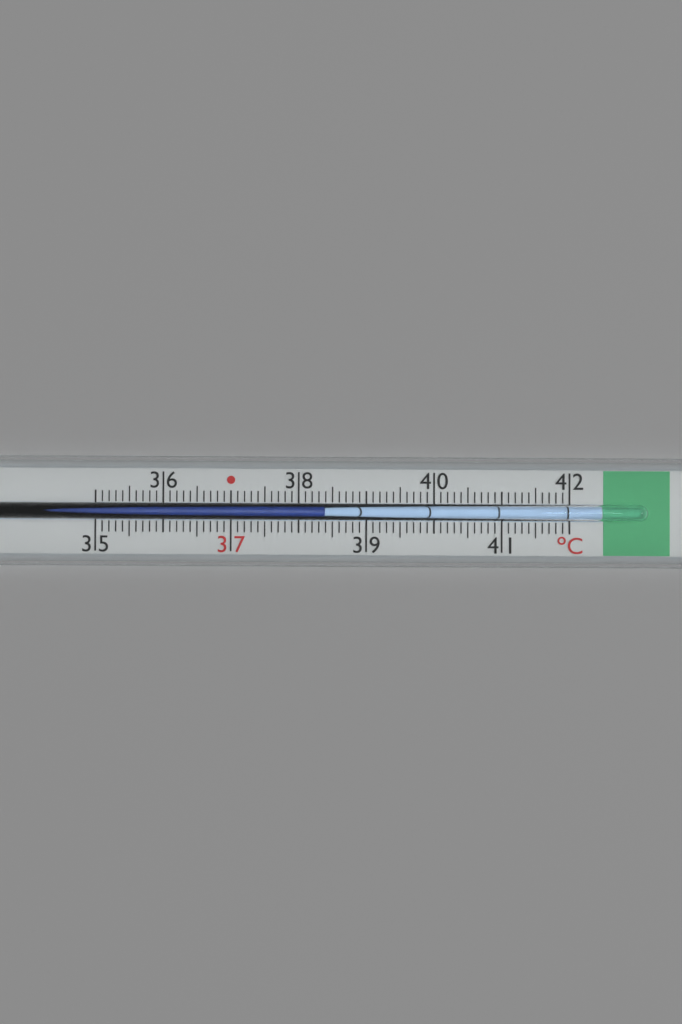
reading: 38.4 °C
